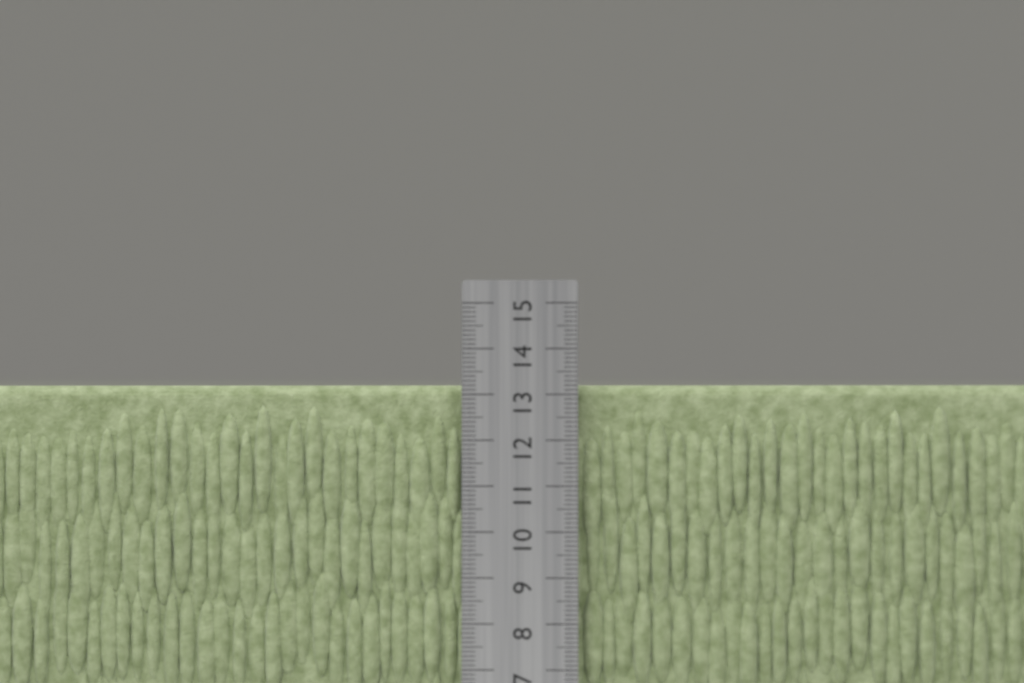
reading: 13.2 cm
